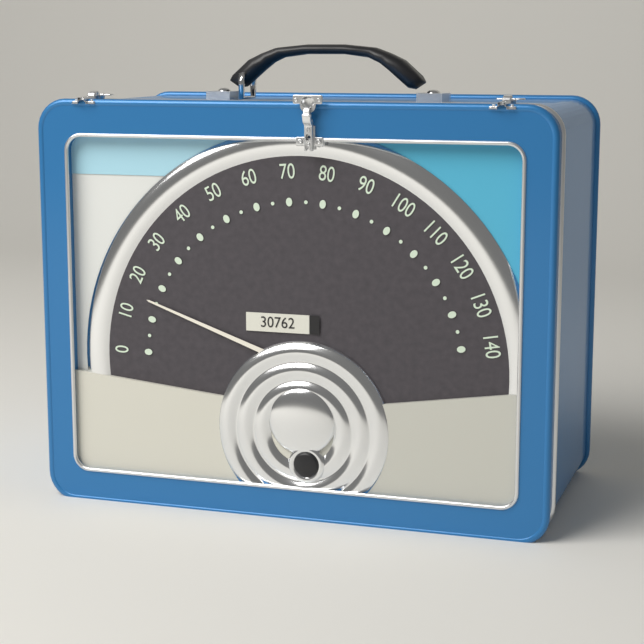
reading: 15 (no unit)
